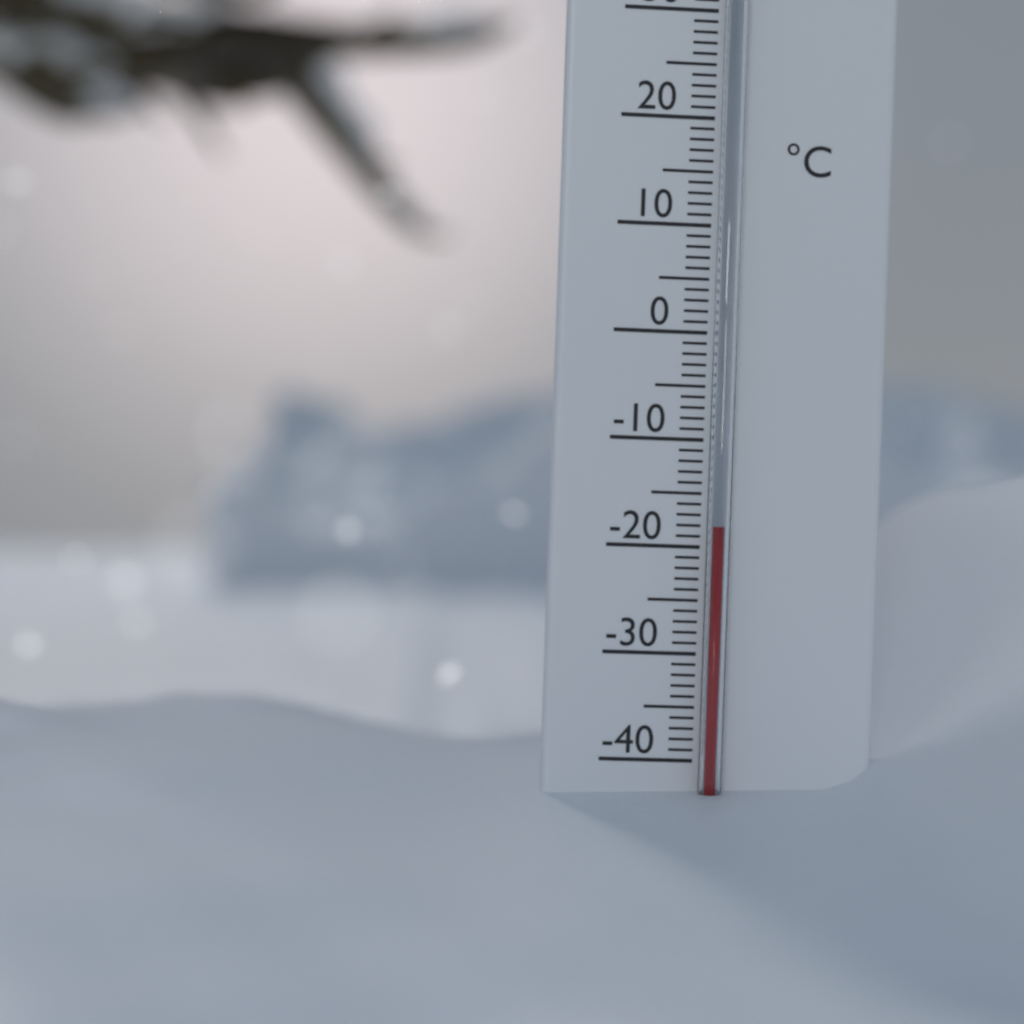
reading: -18 °C
